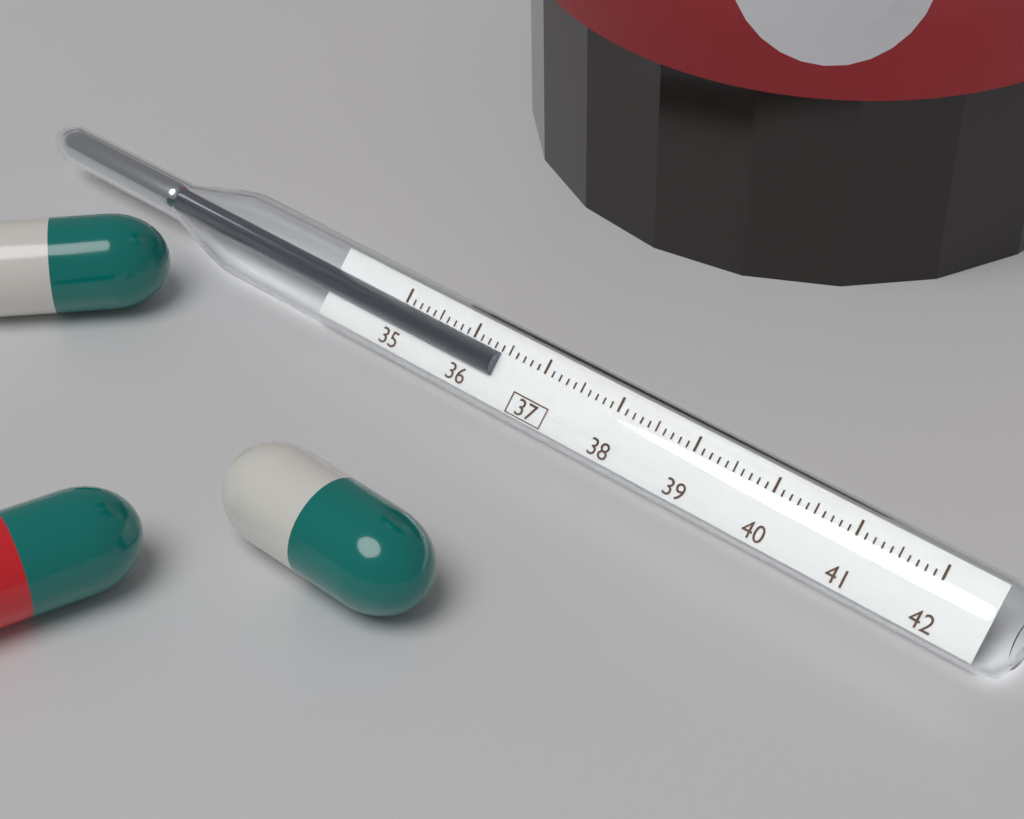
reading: 36.4 (no unit)
